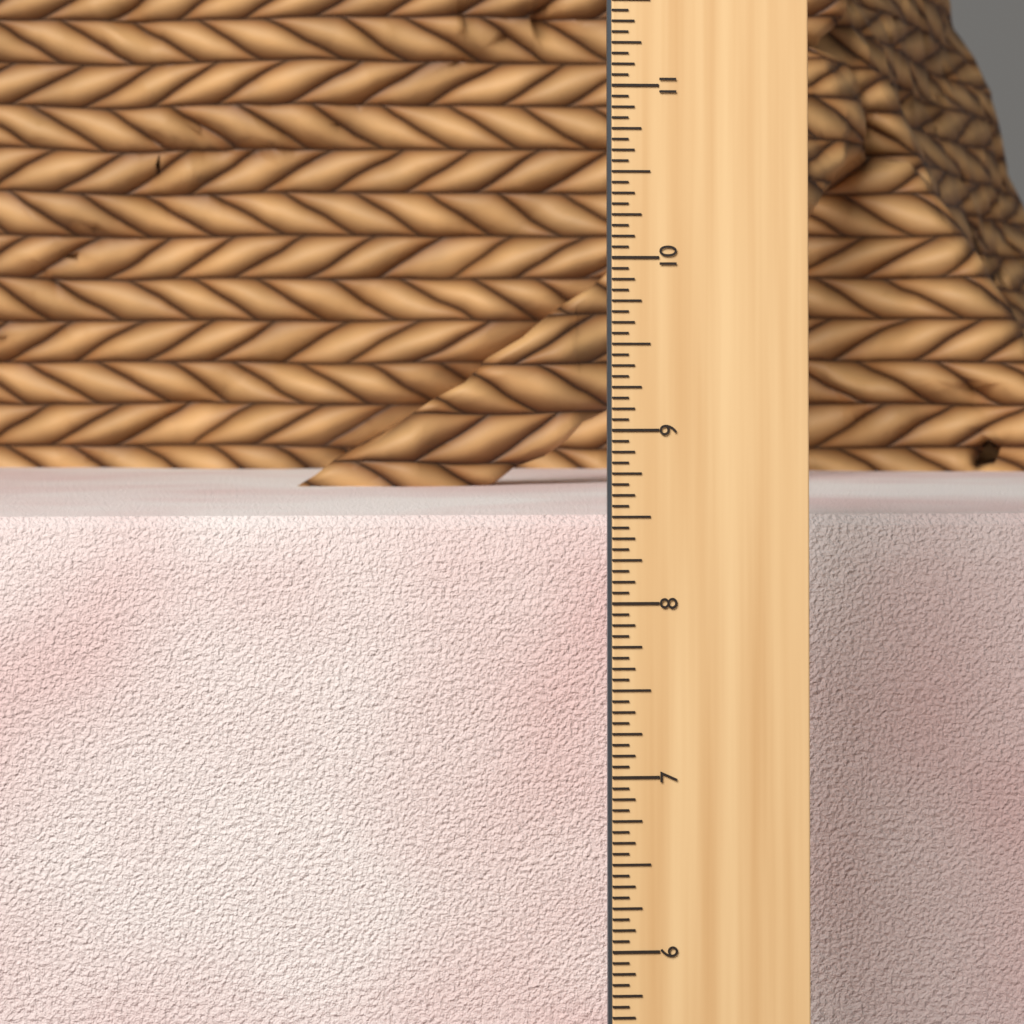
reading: 8.3750 in
